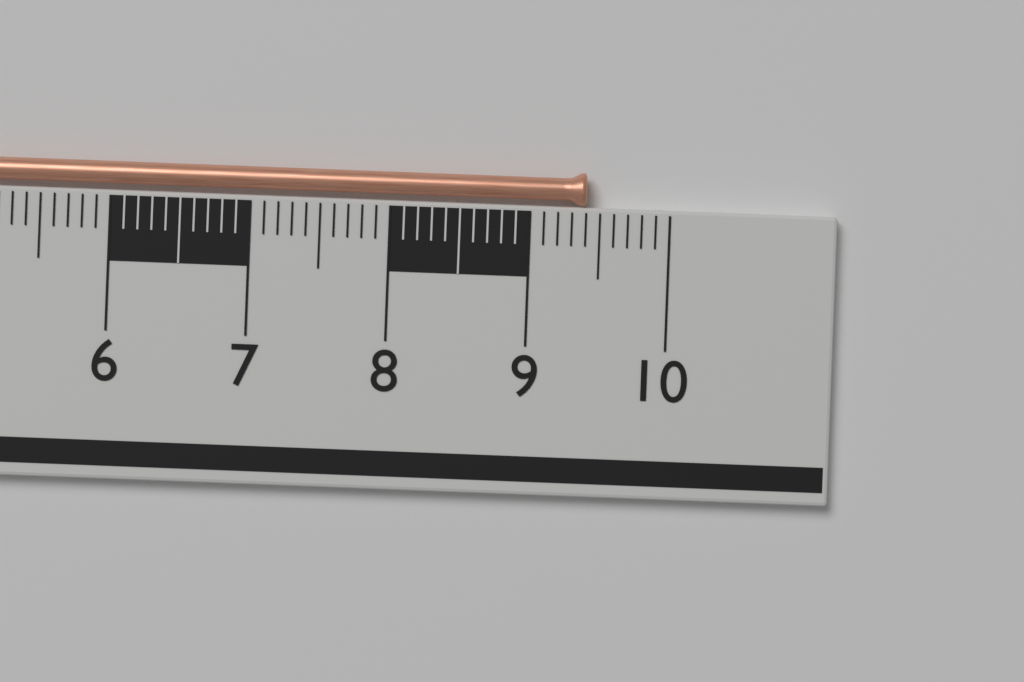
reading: 9.4 cm
